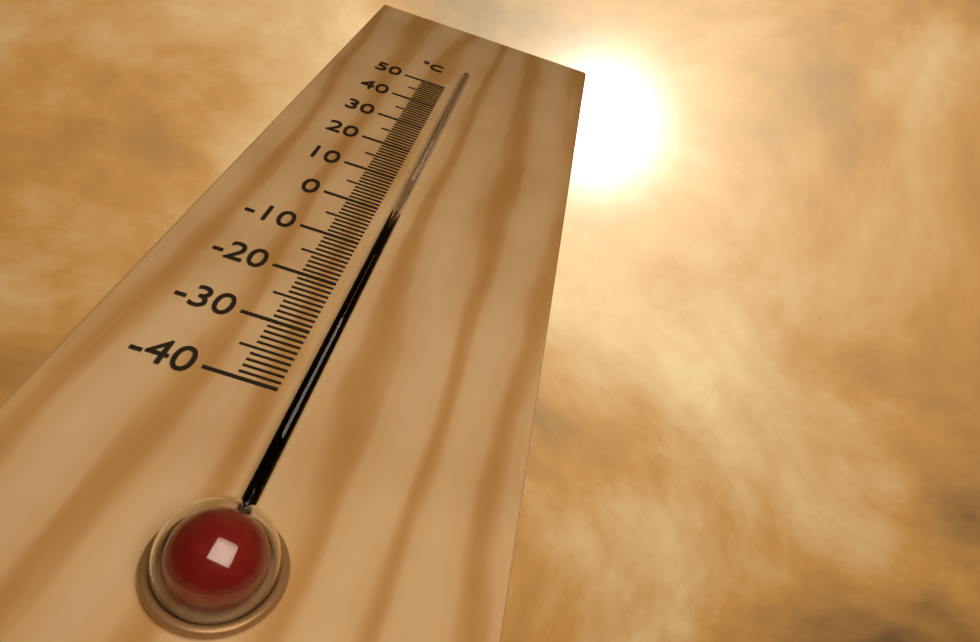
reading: -1 °C
